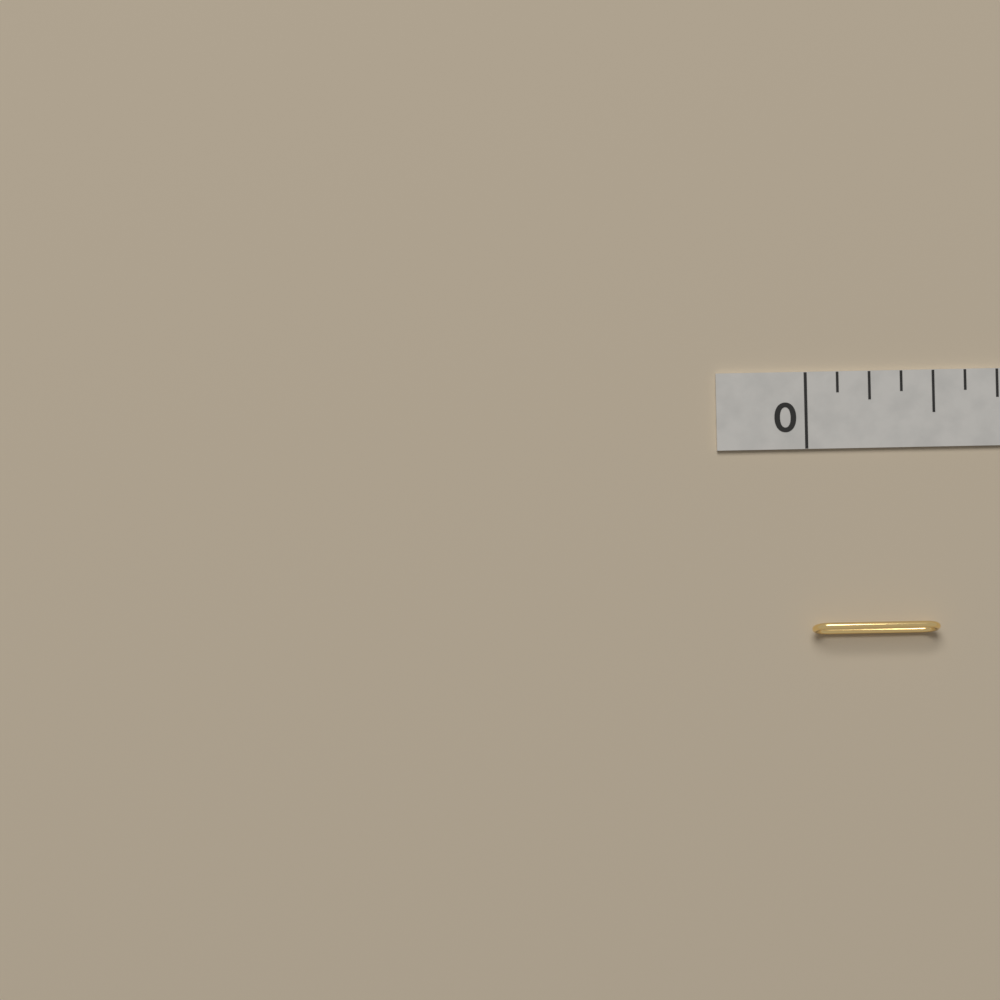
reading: 0.500 in
